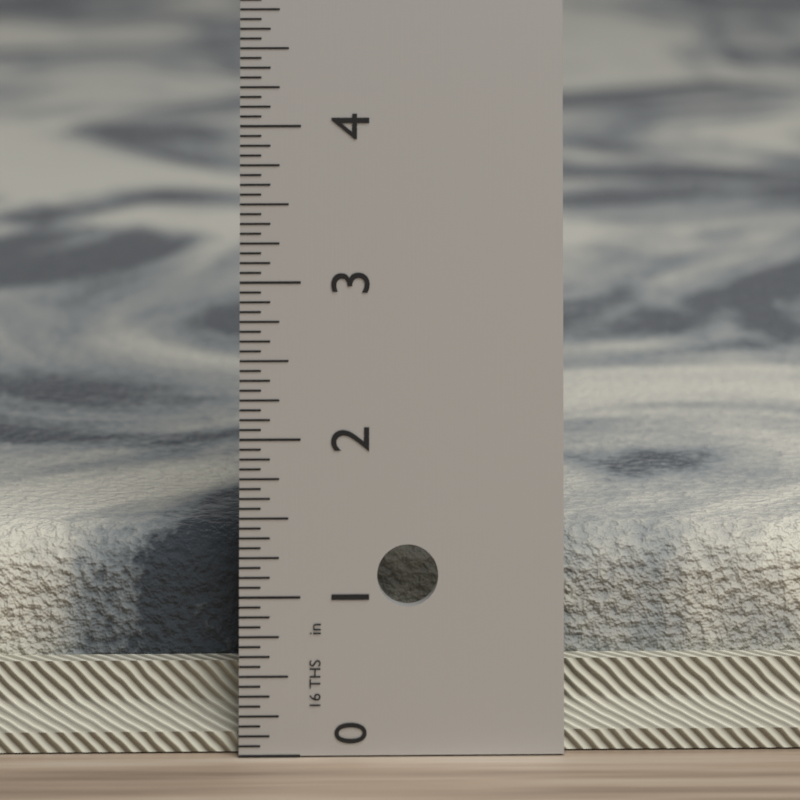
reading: 1.3125 in
